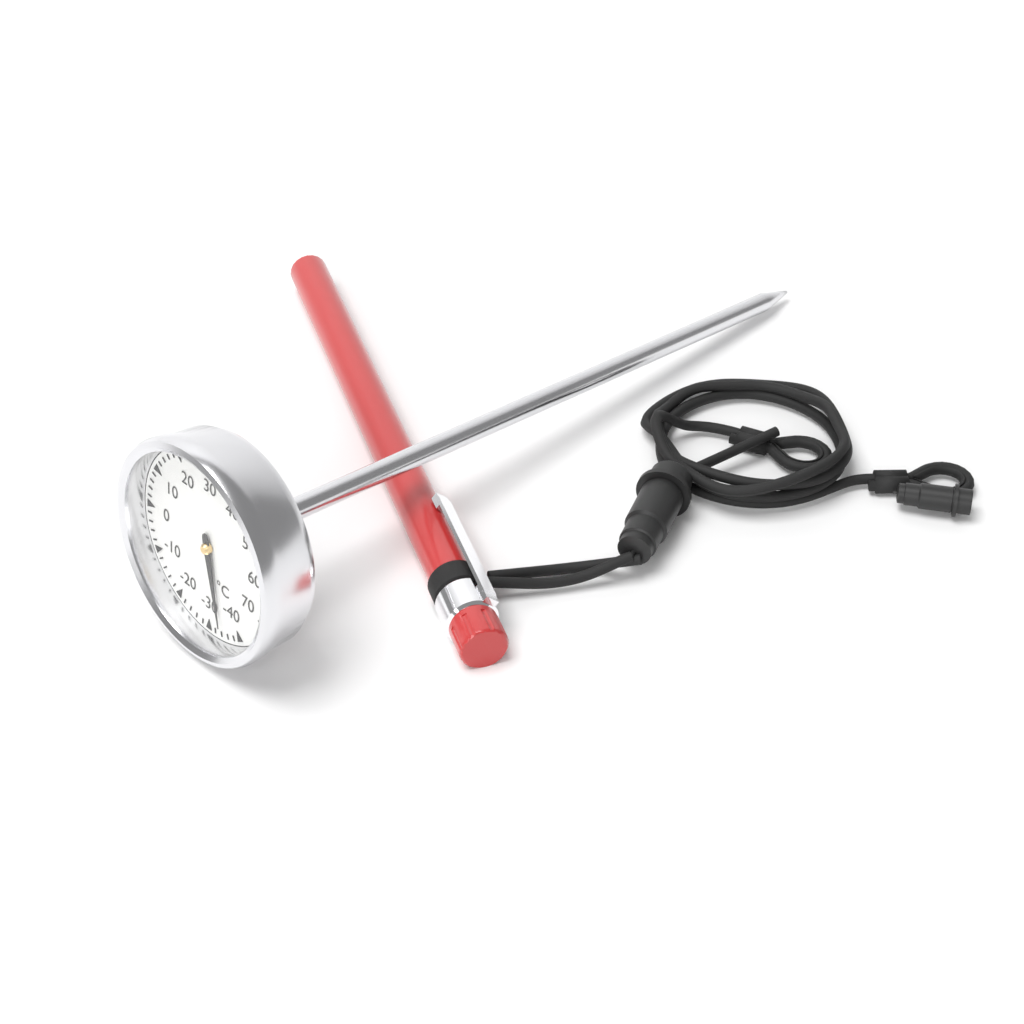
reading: -34 °C
